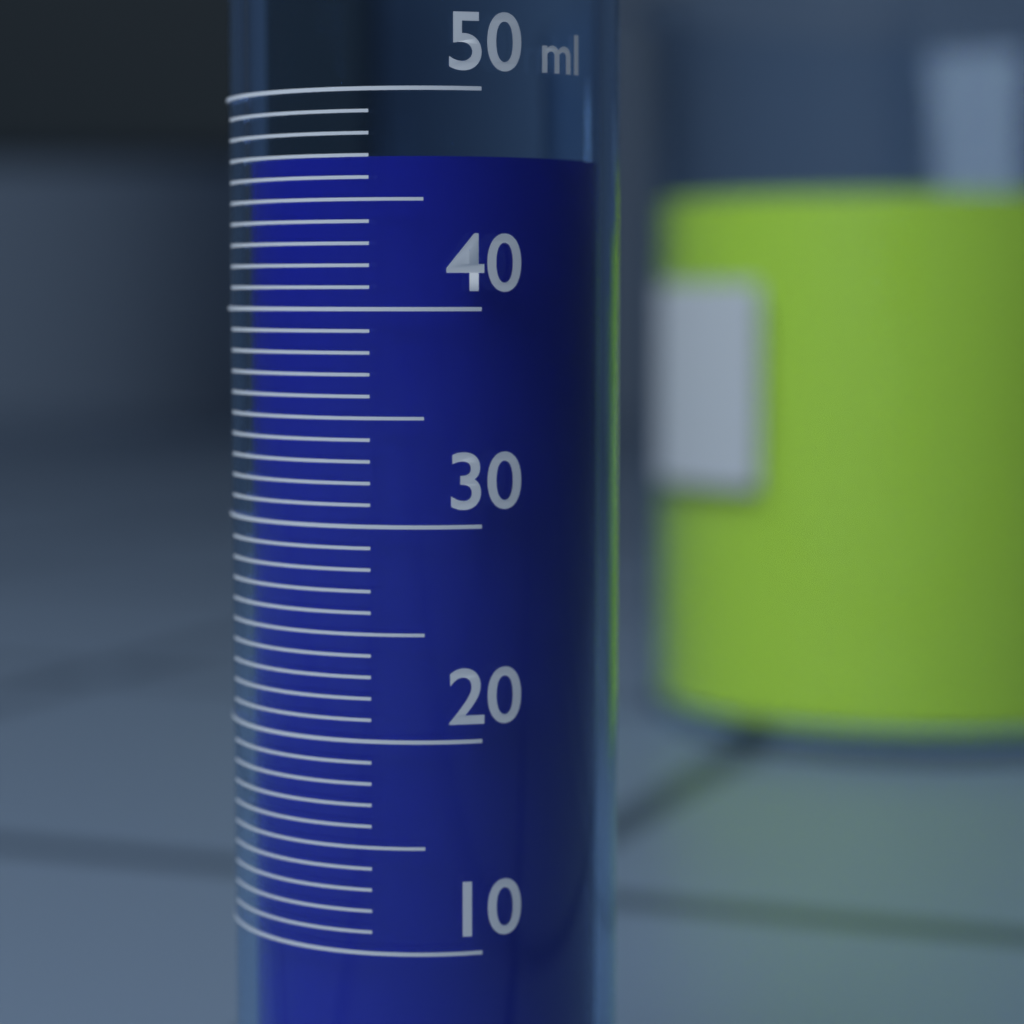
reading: 47 ml
